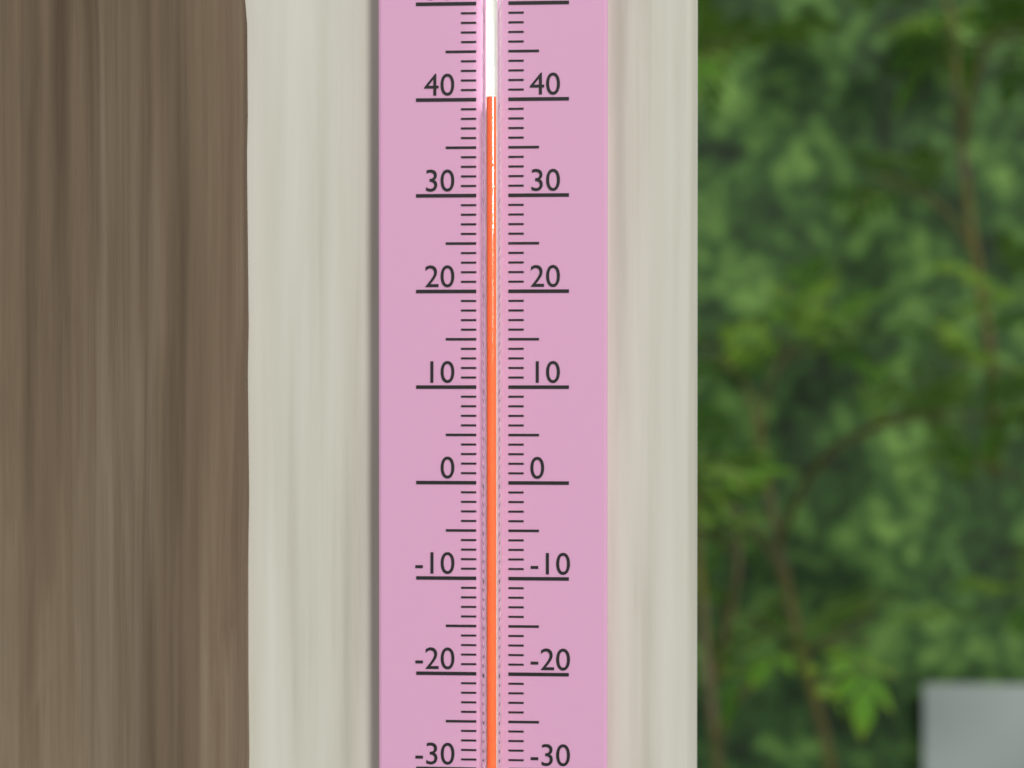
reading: 40 (no unit)
